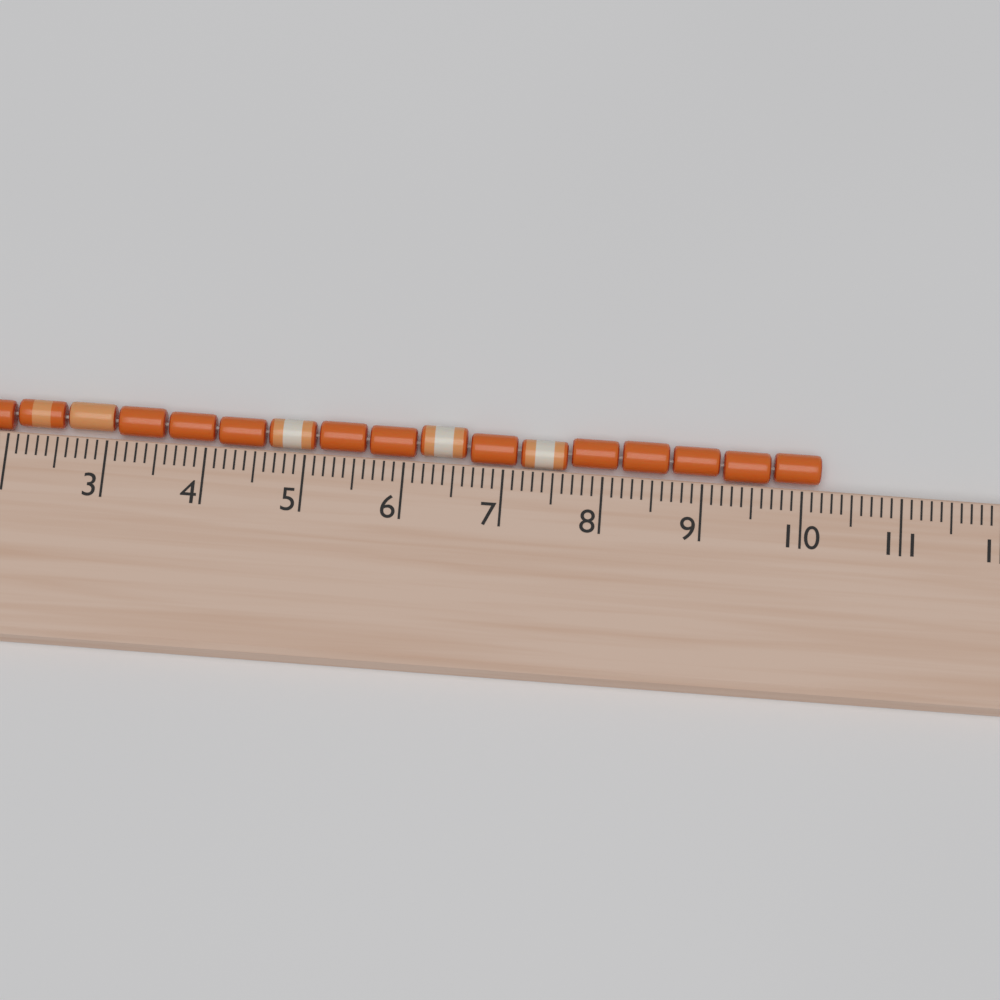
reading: 10.2 cm
